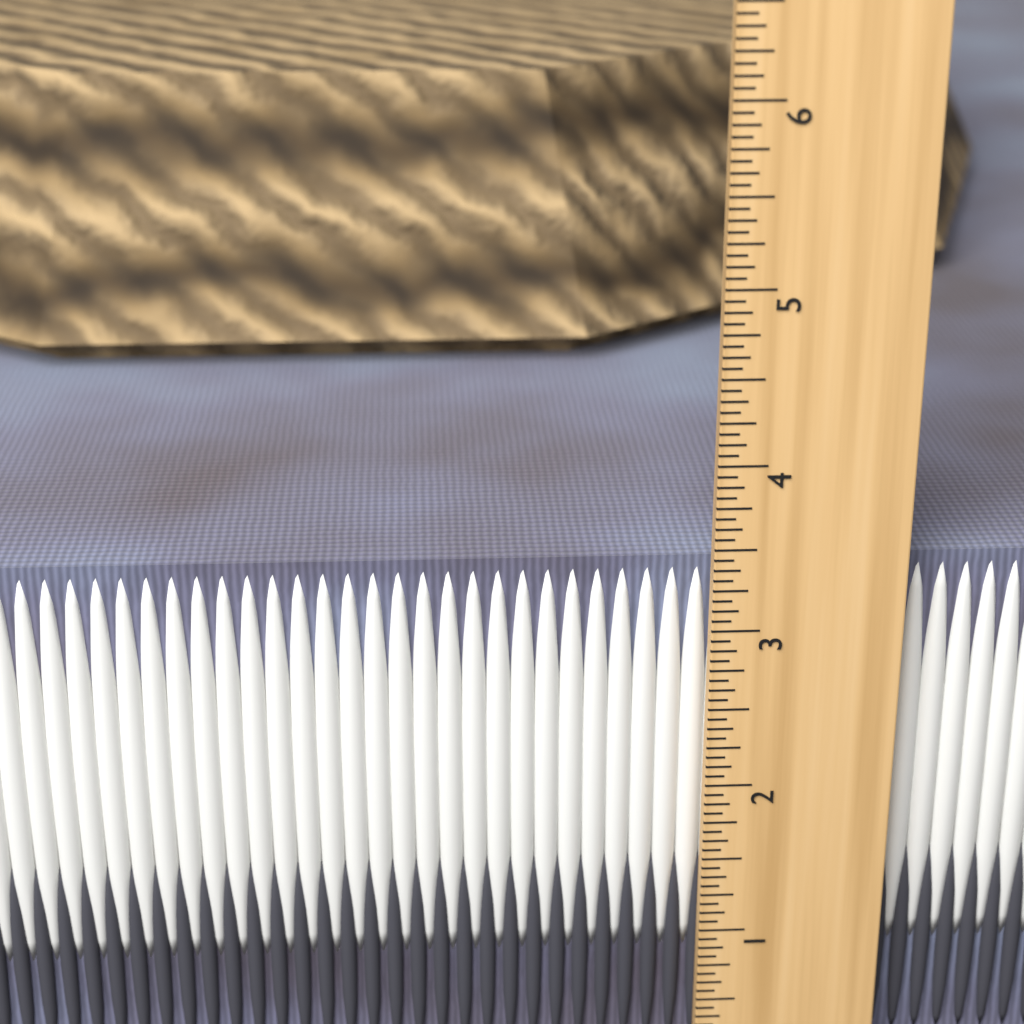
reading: 3.3750 in
